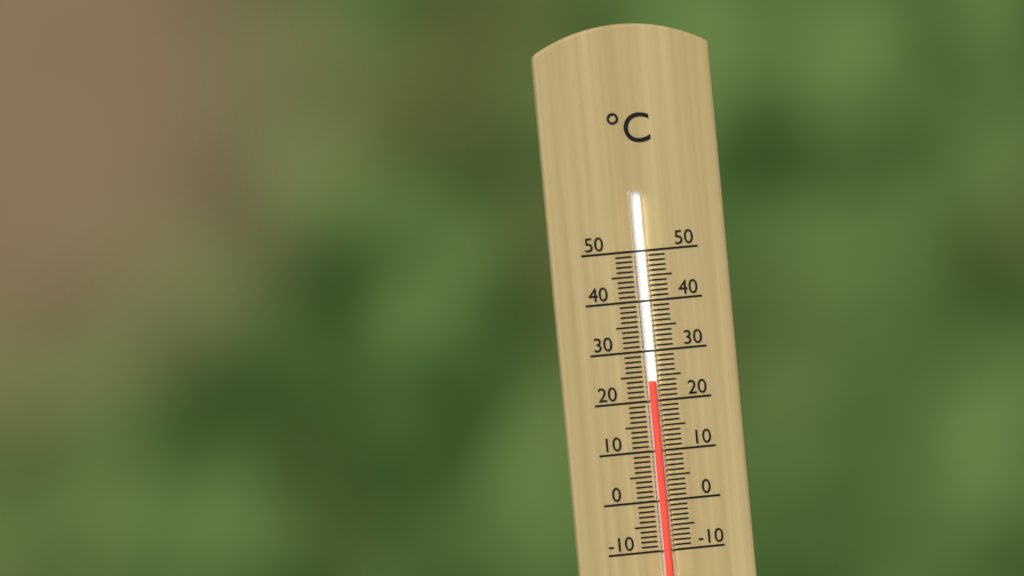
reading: 24 °C
